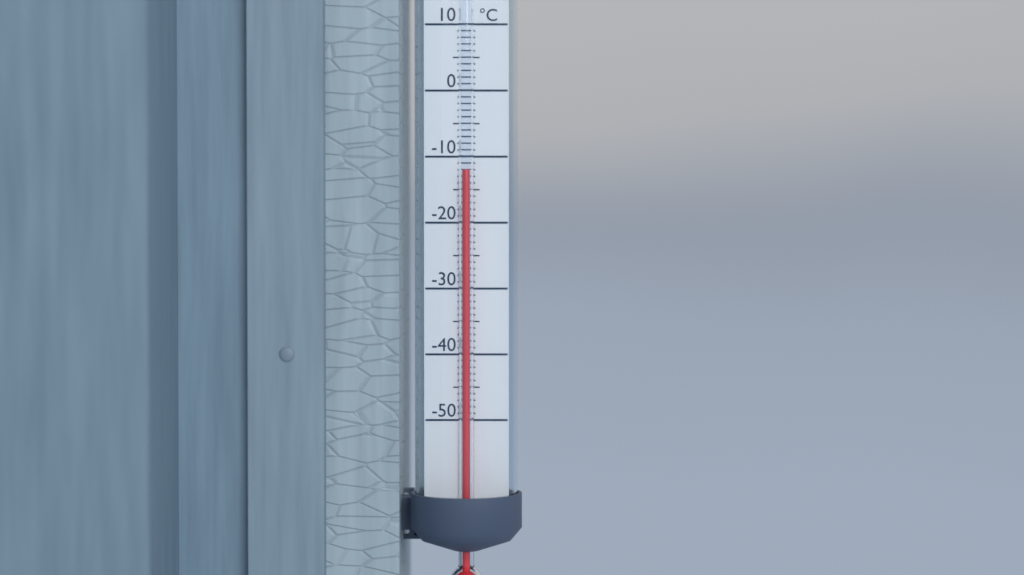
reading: -12 °C
